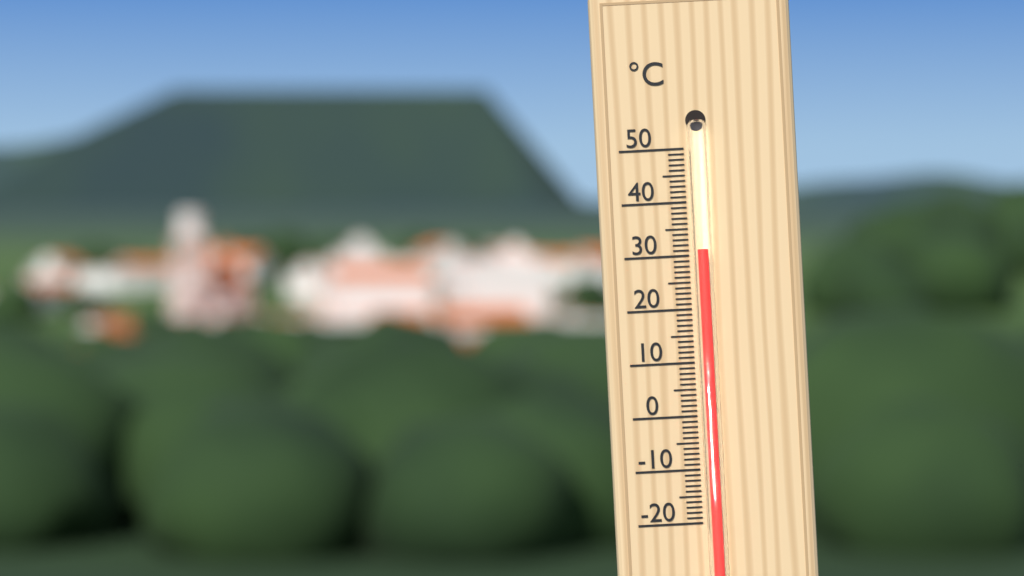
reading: 31 °C
